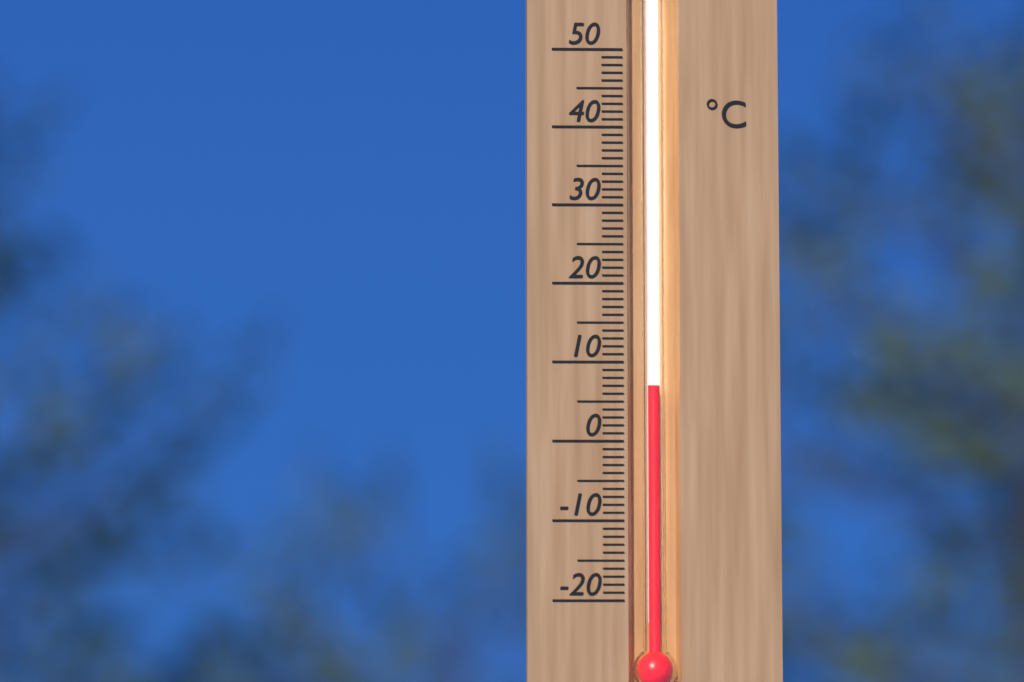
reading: 7 °C
